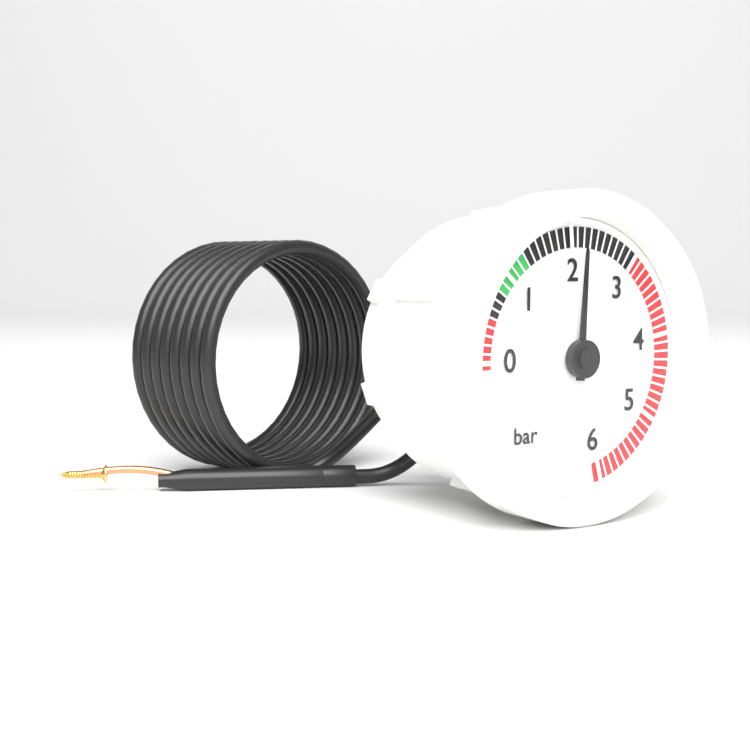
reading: 2.2 bar
